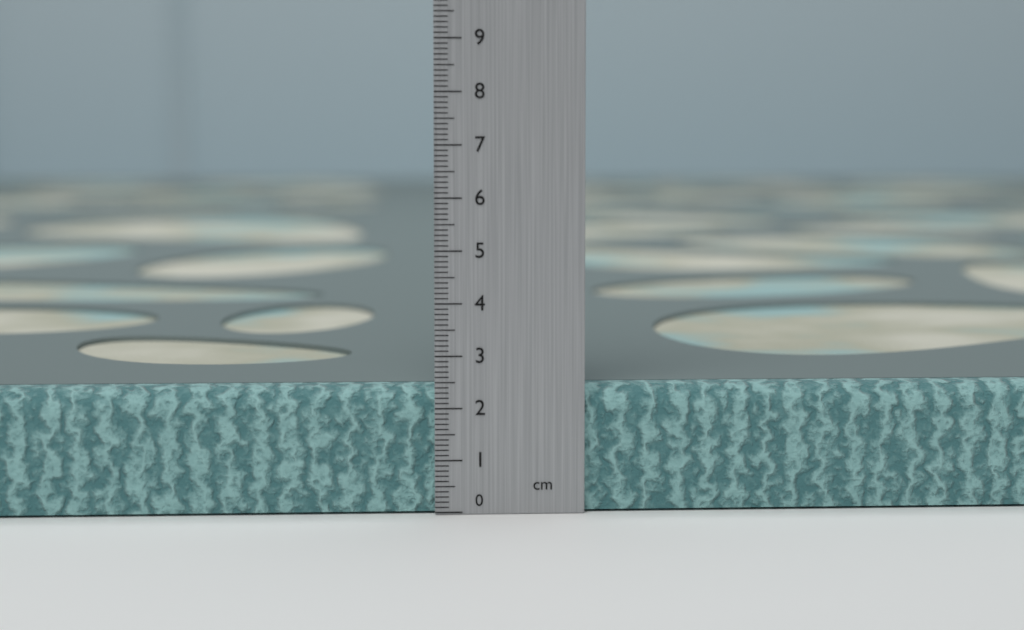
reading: 2.4 cm
